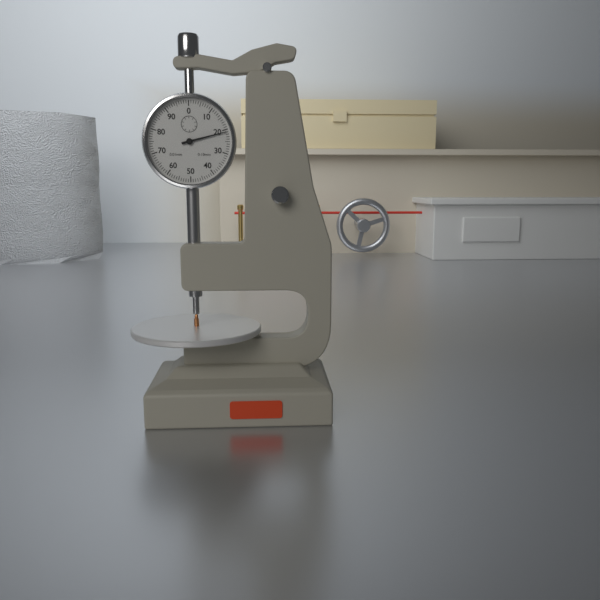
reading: 0.21 mm
